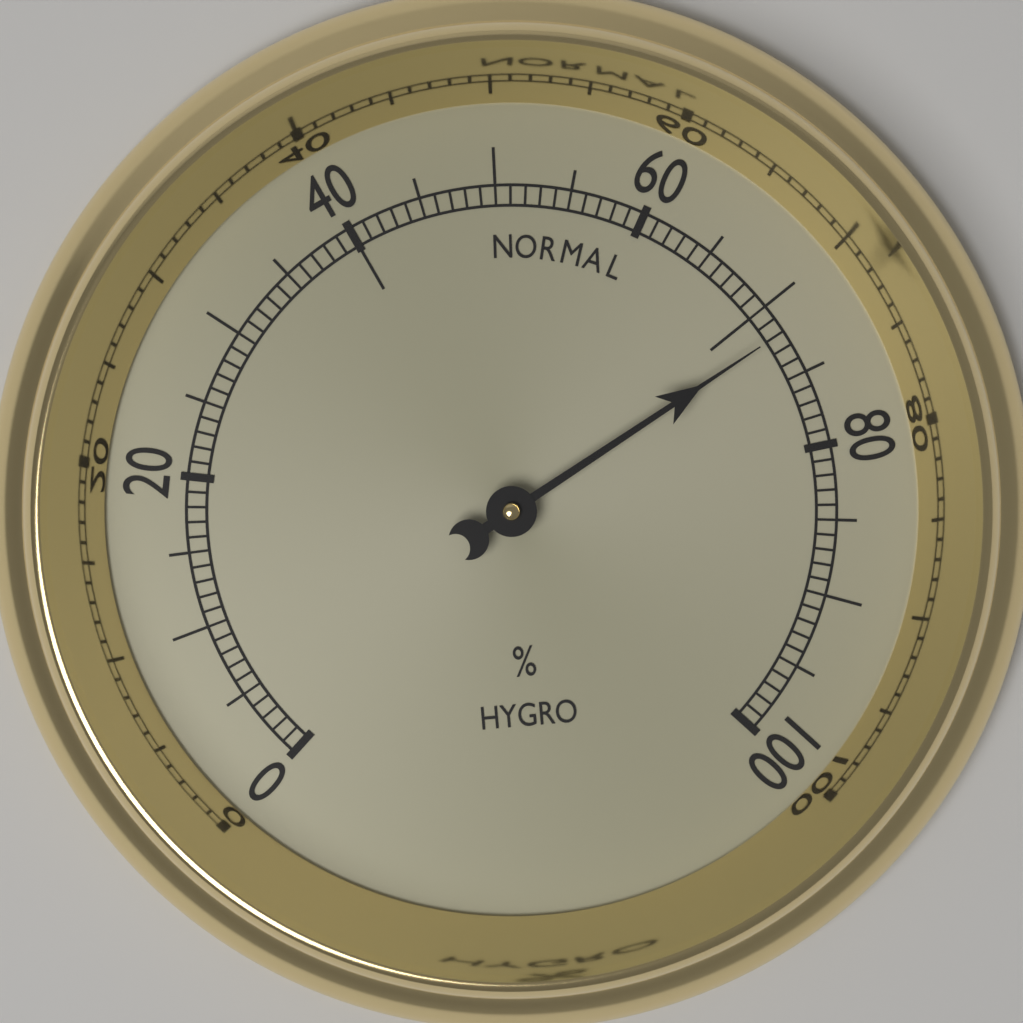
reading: 72 %
